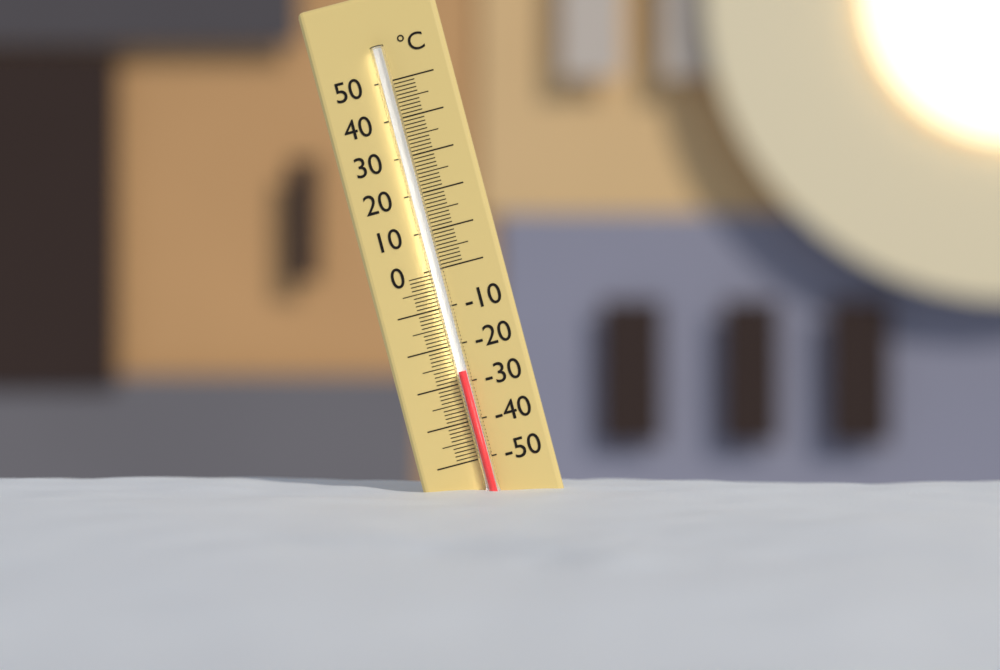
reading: -27 °C
